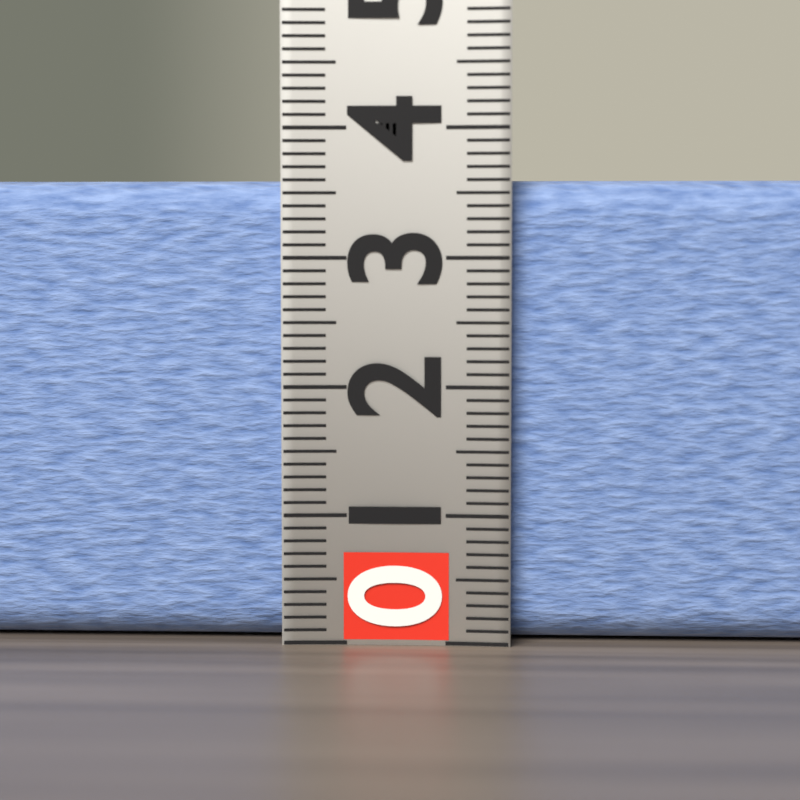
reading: 3.6 (no unit)
